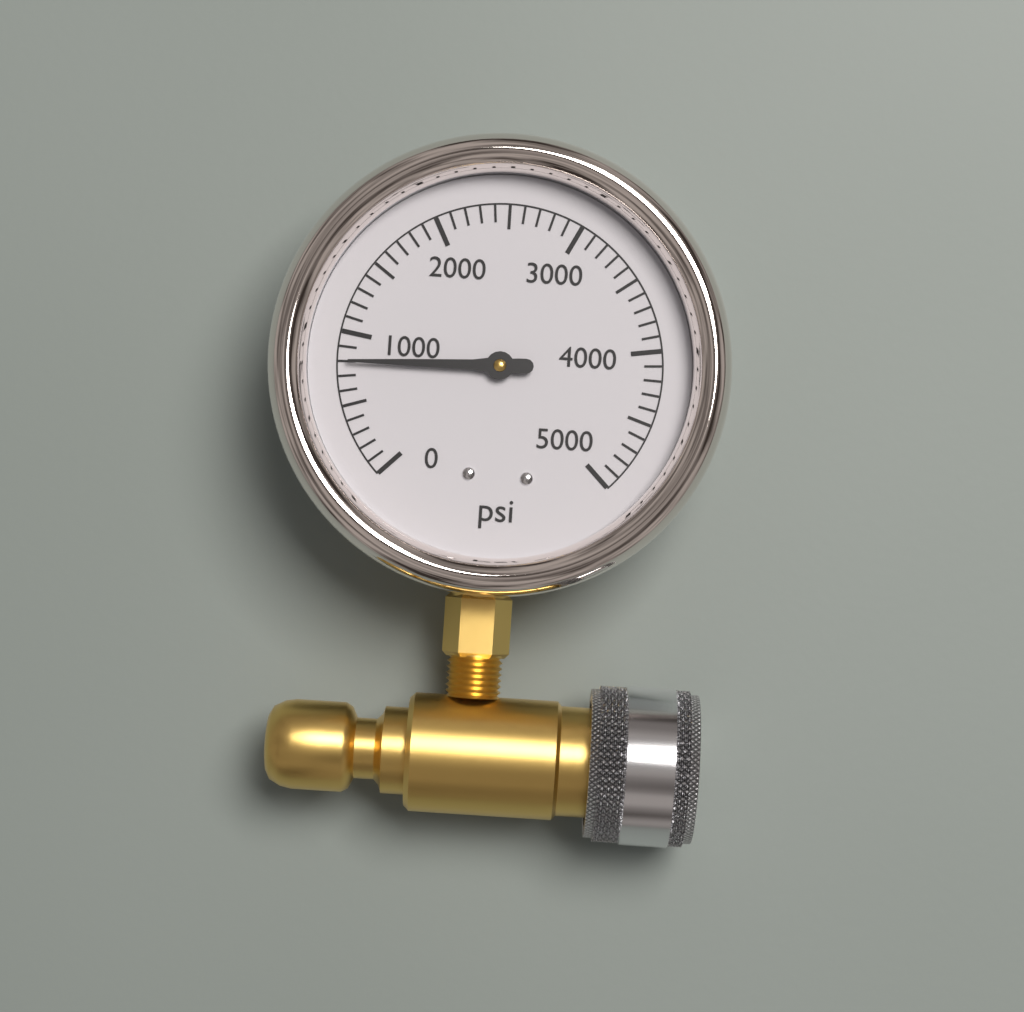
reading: 800 psi
